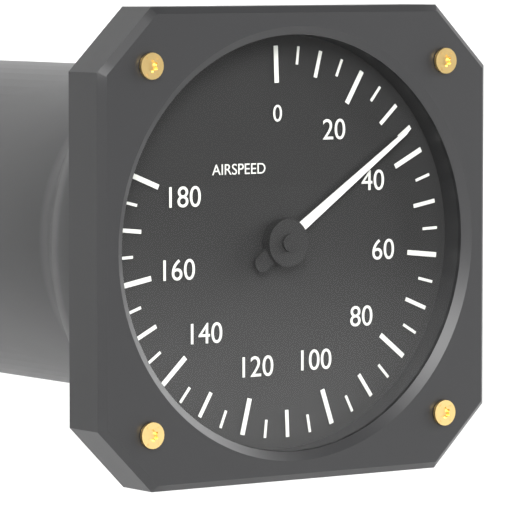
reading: 35 (no unit)
